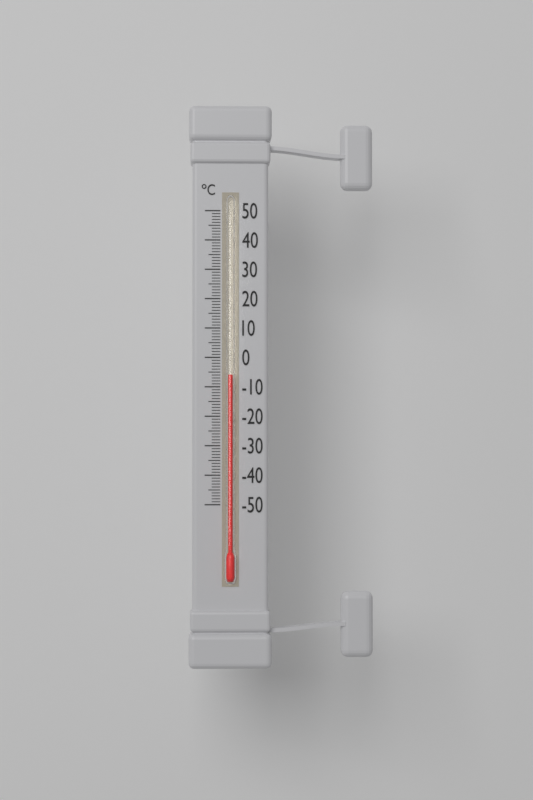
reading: -6 °C
